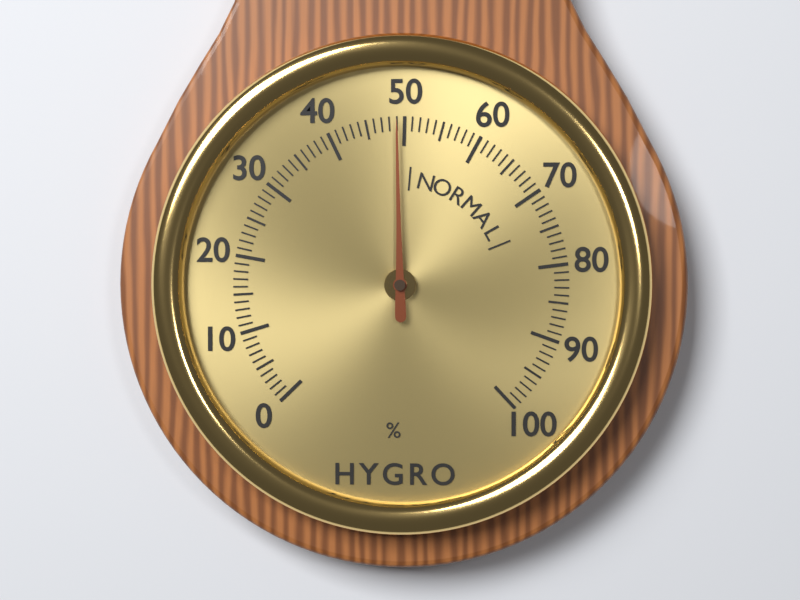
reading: 49 %
